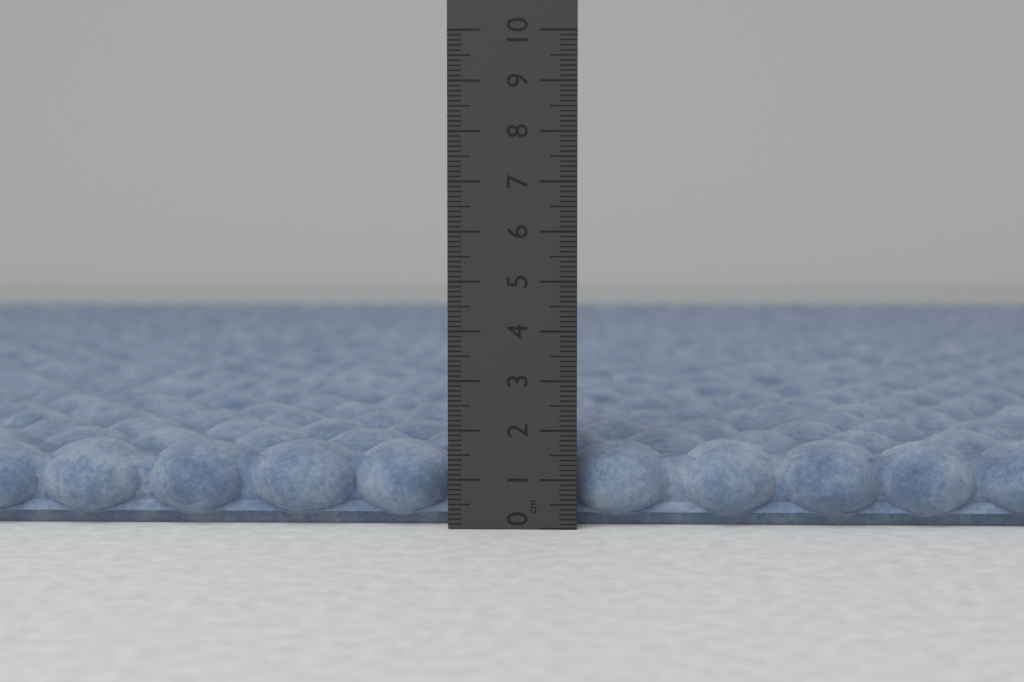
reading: 1.7 cm
